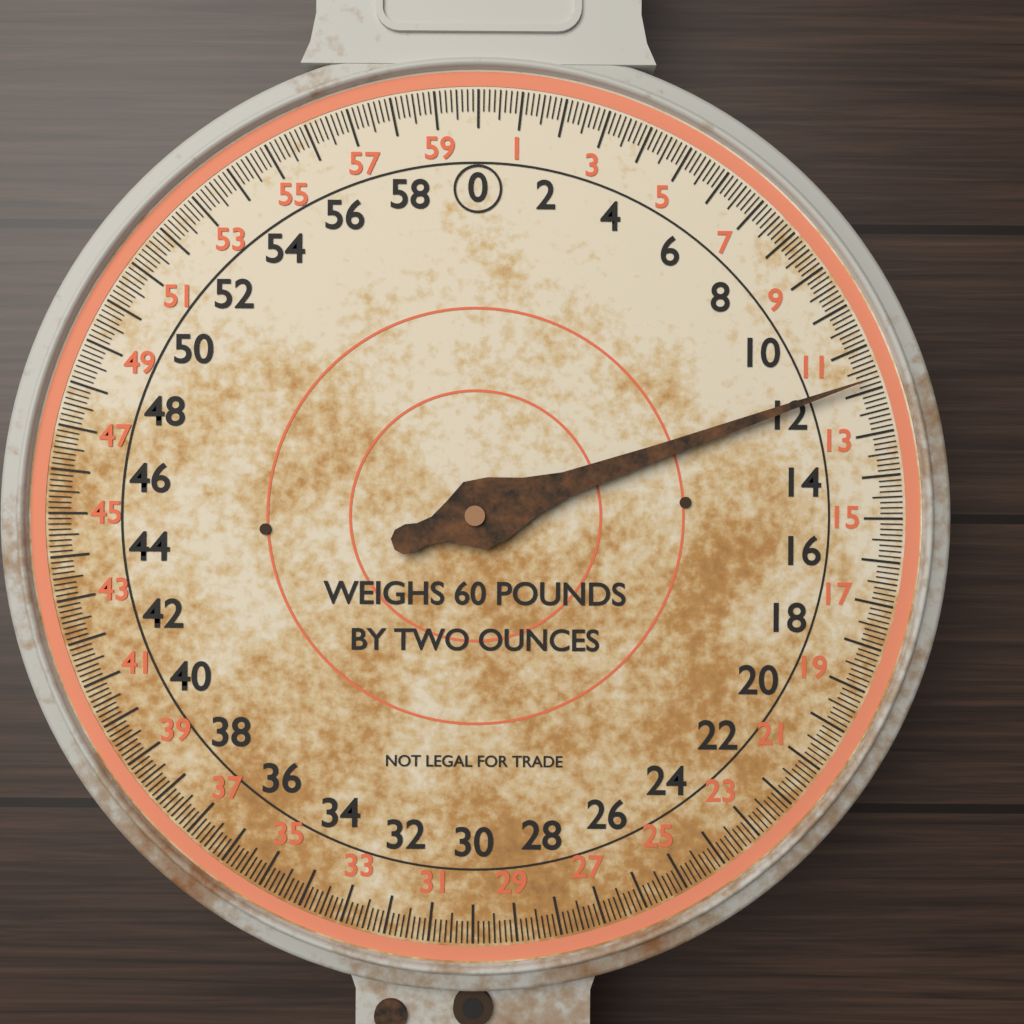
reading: 11.750 lb
